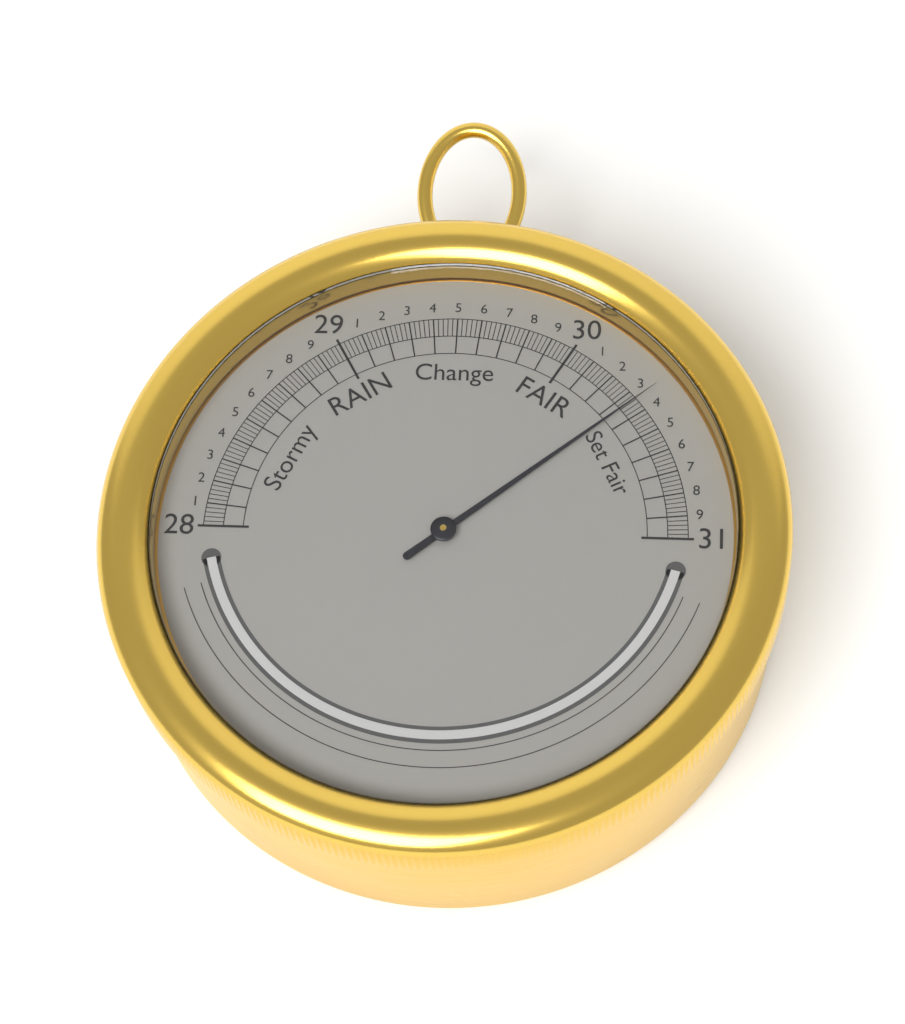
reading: 30.34 inHg
